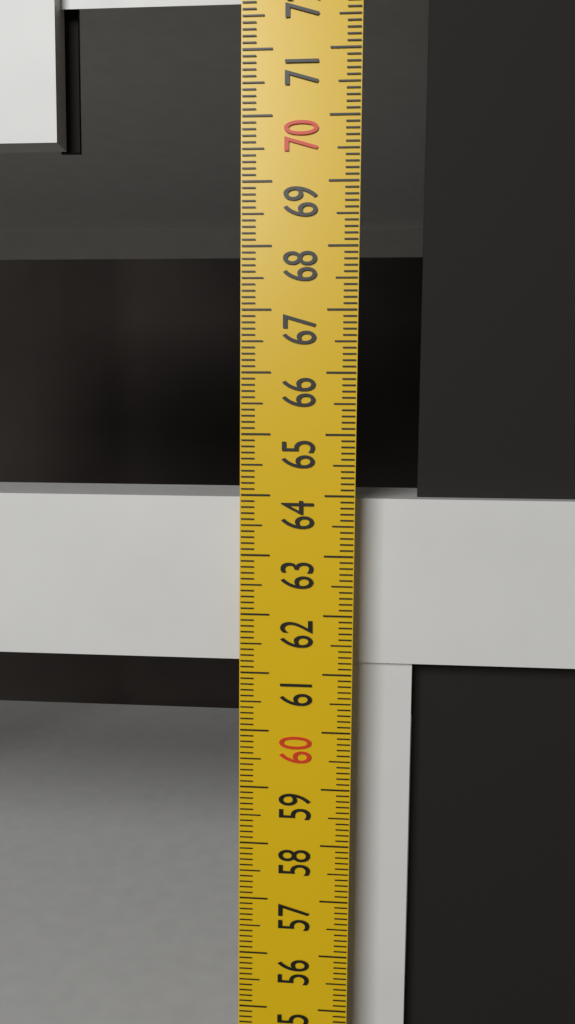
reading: 63.9 cm
